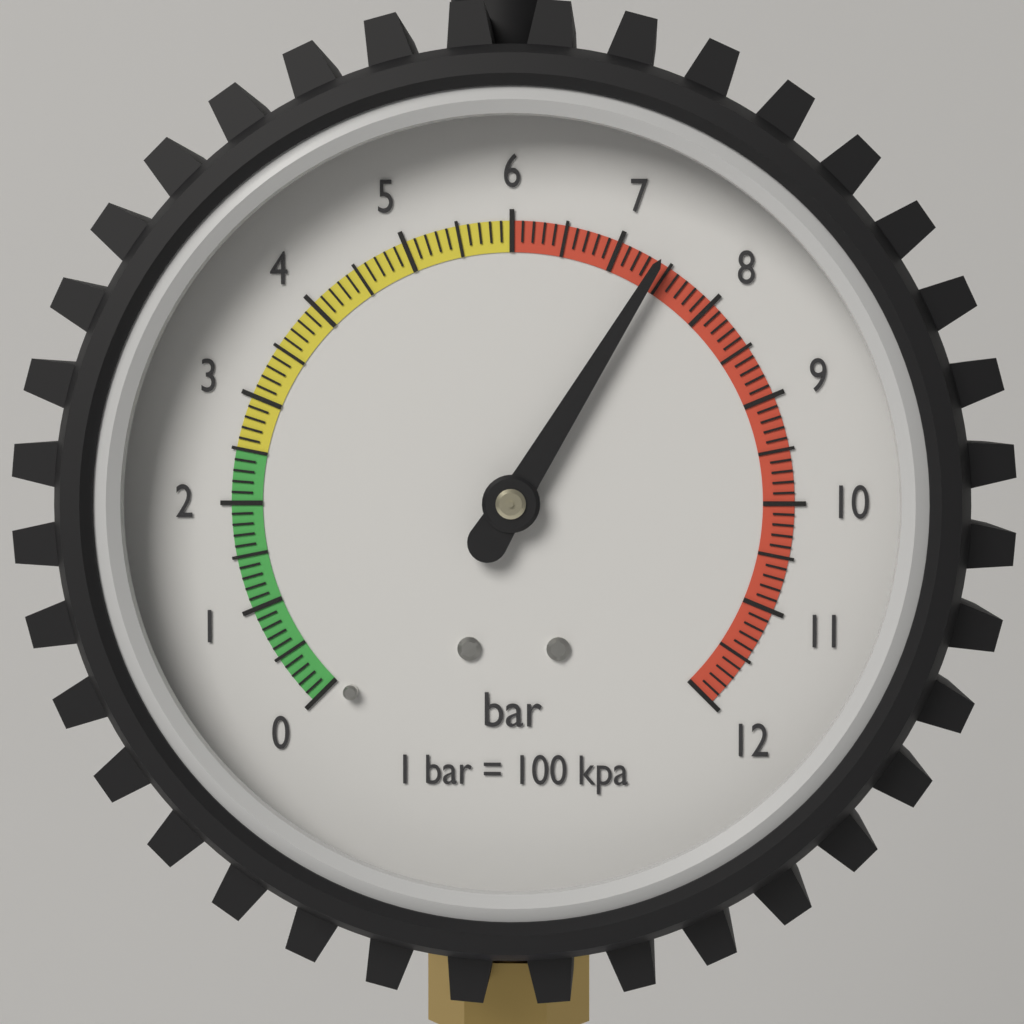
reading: 7.4 bar
